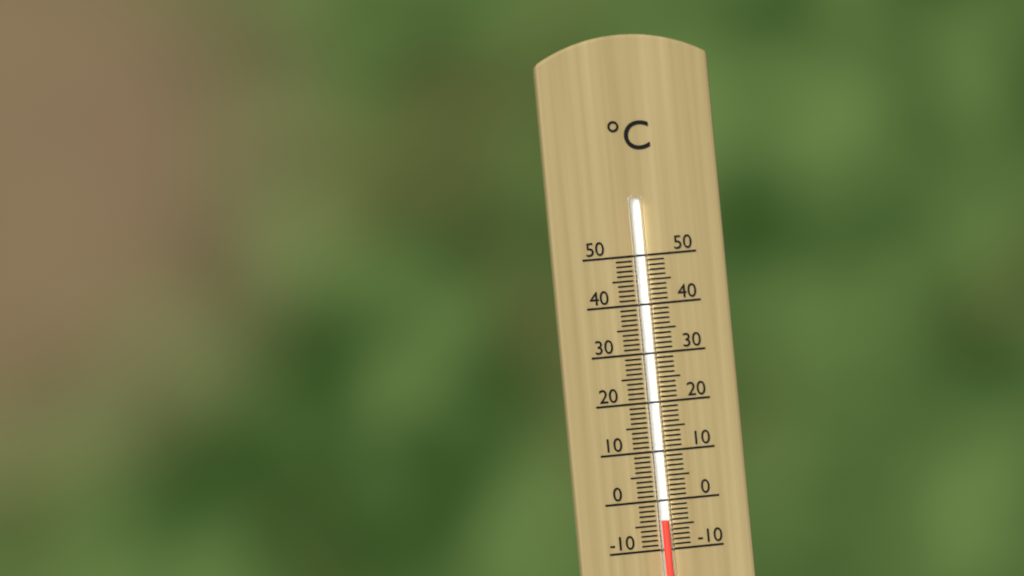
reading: -4 °C
